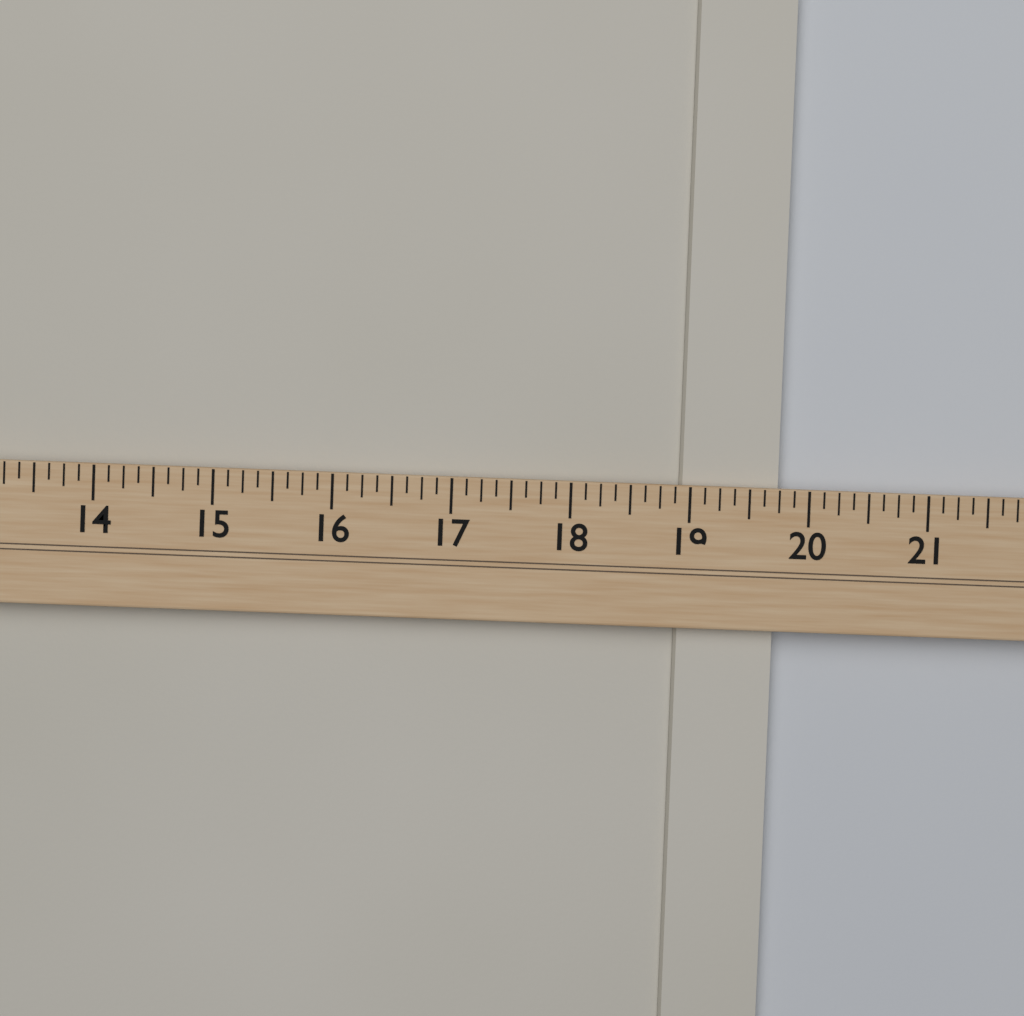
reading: 19.750 (no unit)
